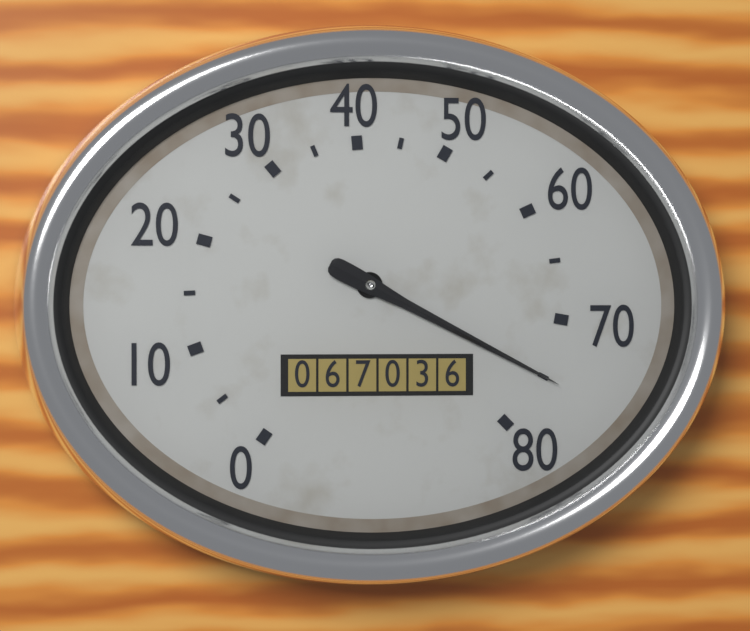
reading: 75 (no unit)
